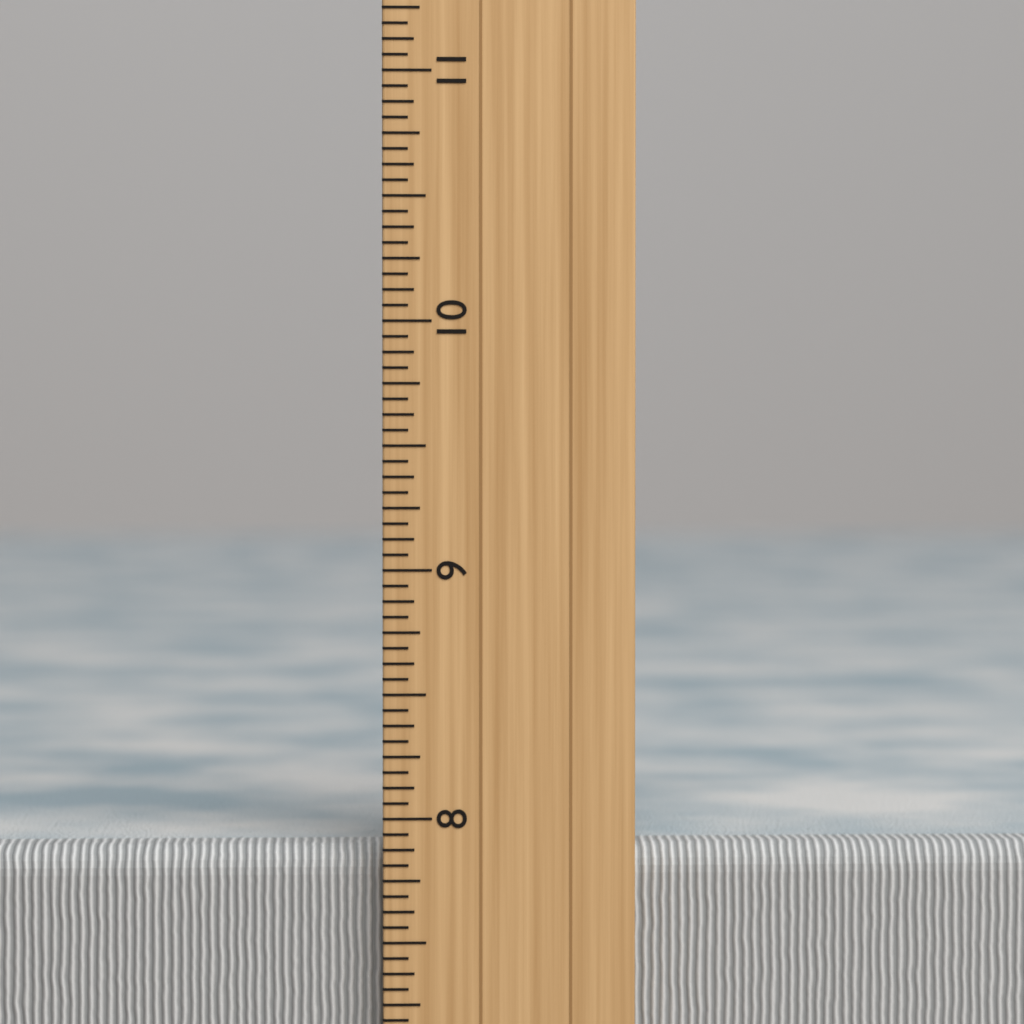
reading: 7.8750 inch
